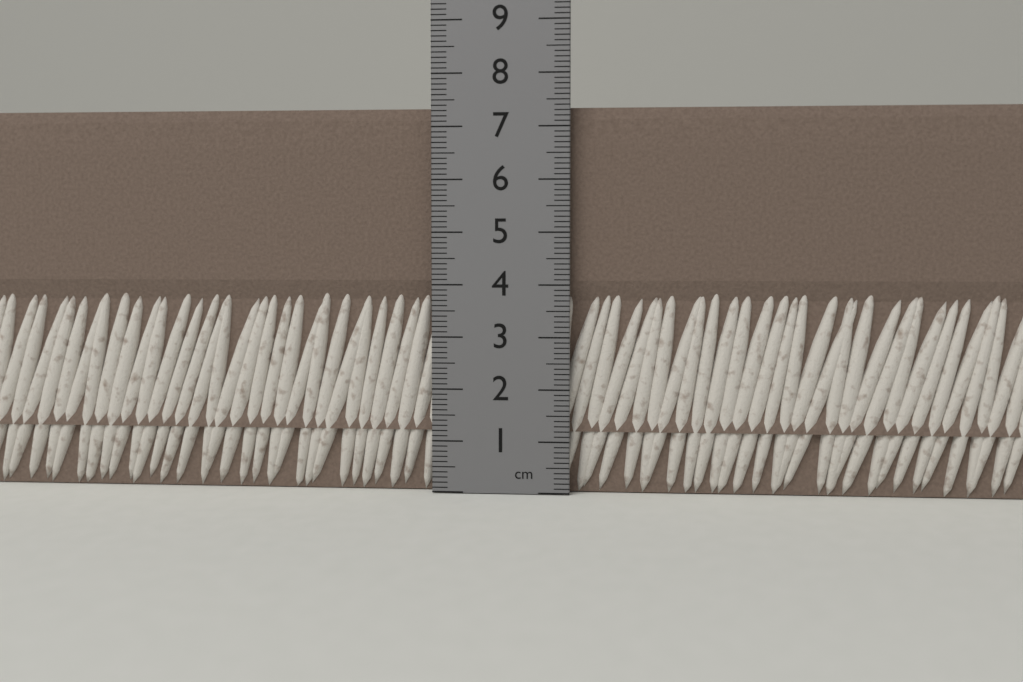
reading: 7.4 cm
